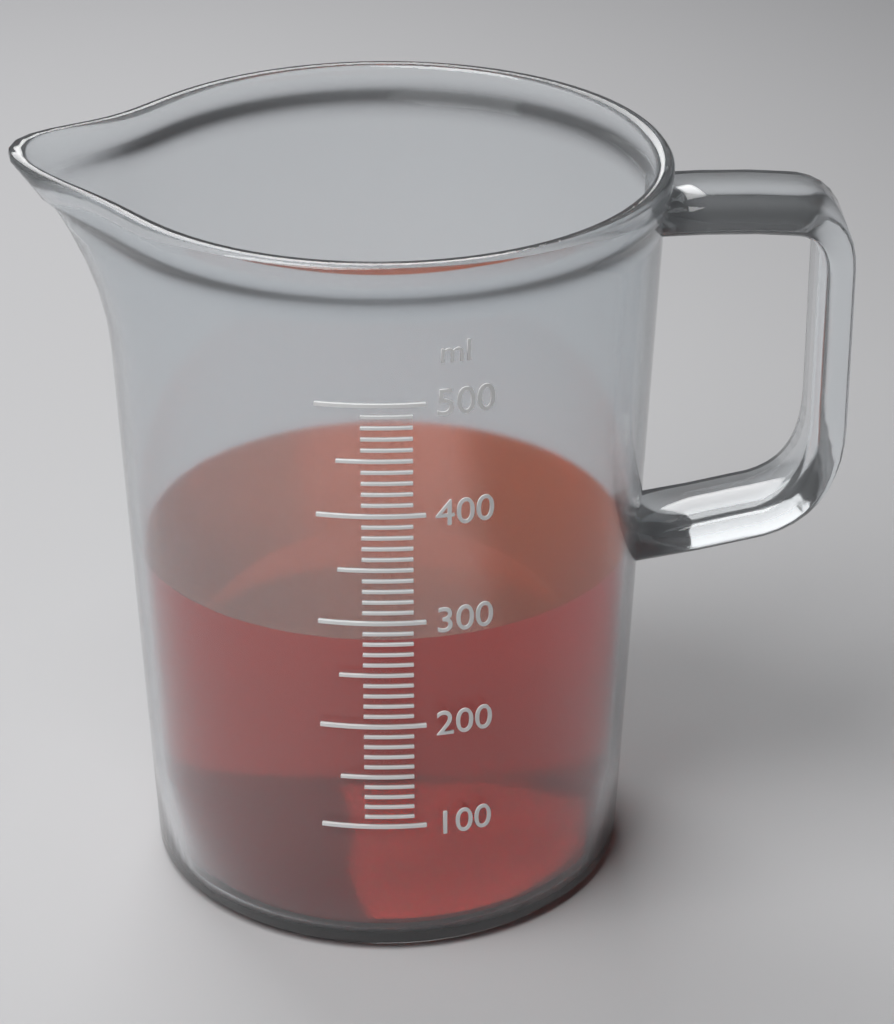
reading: 280 ml
